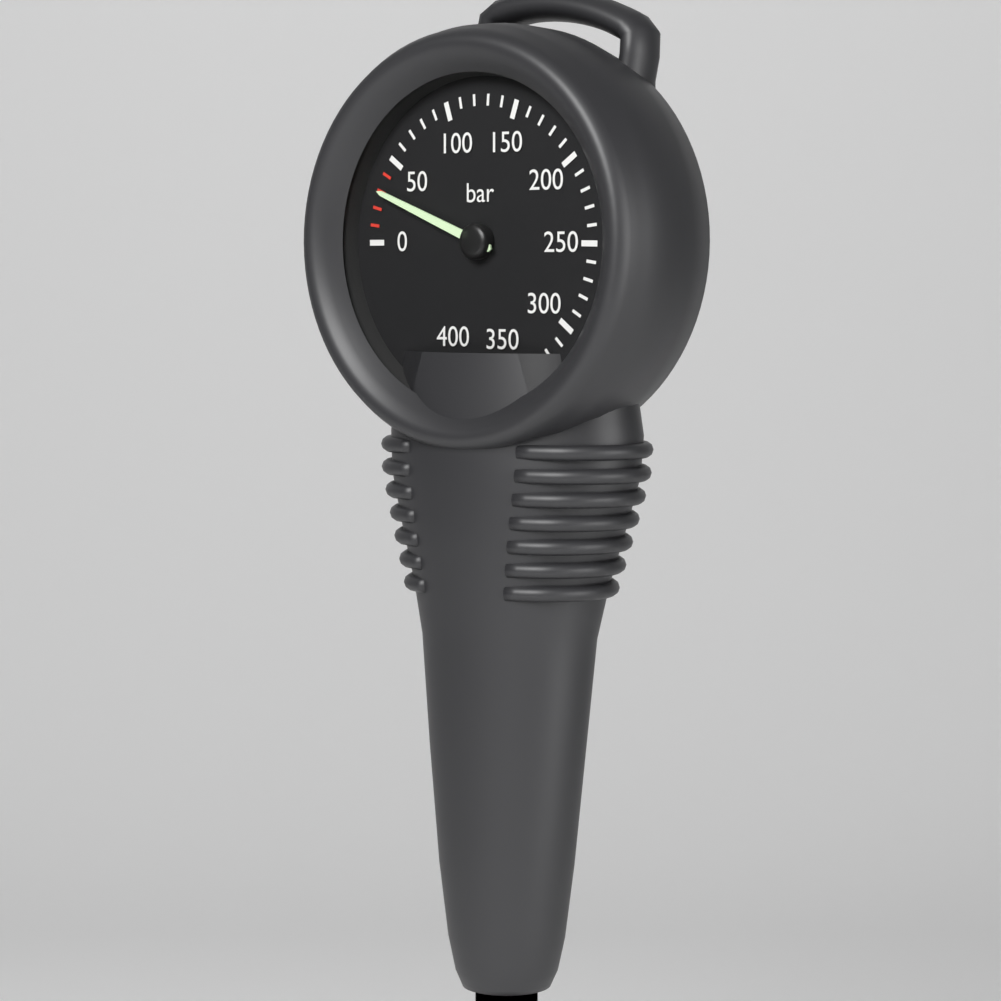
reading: 30 bar
